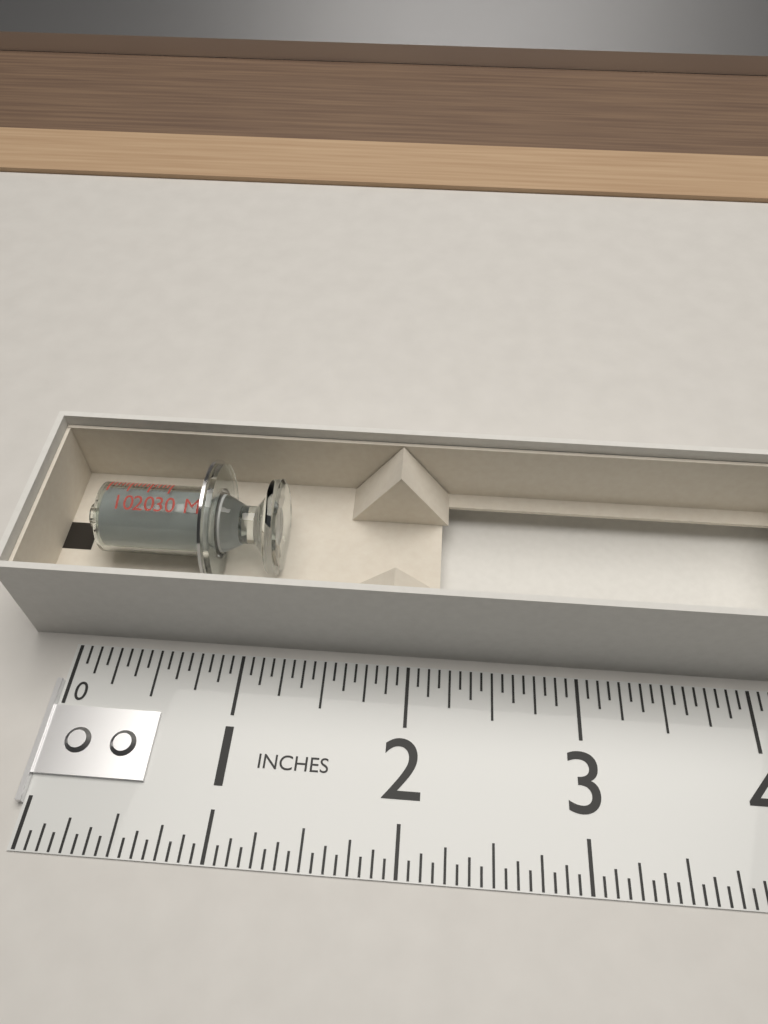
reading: 1.1875 in
